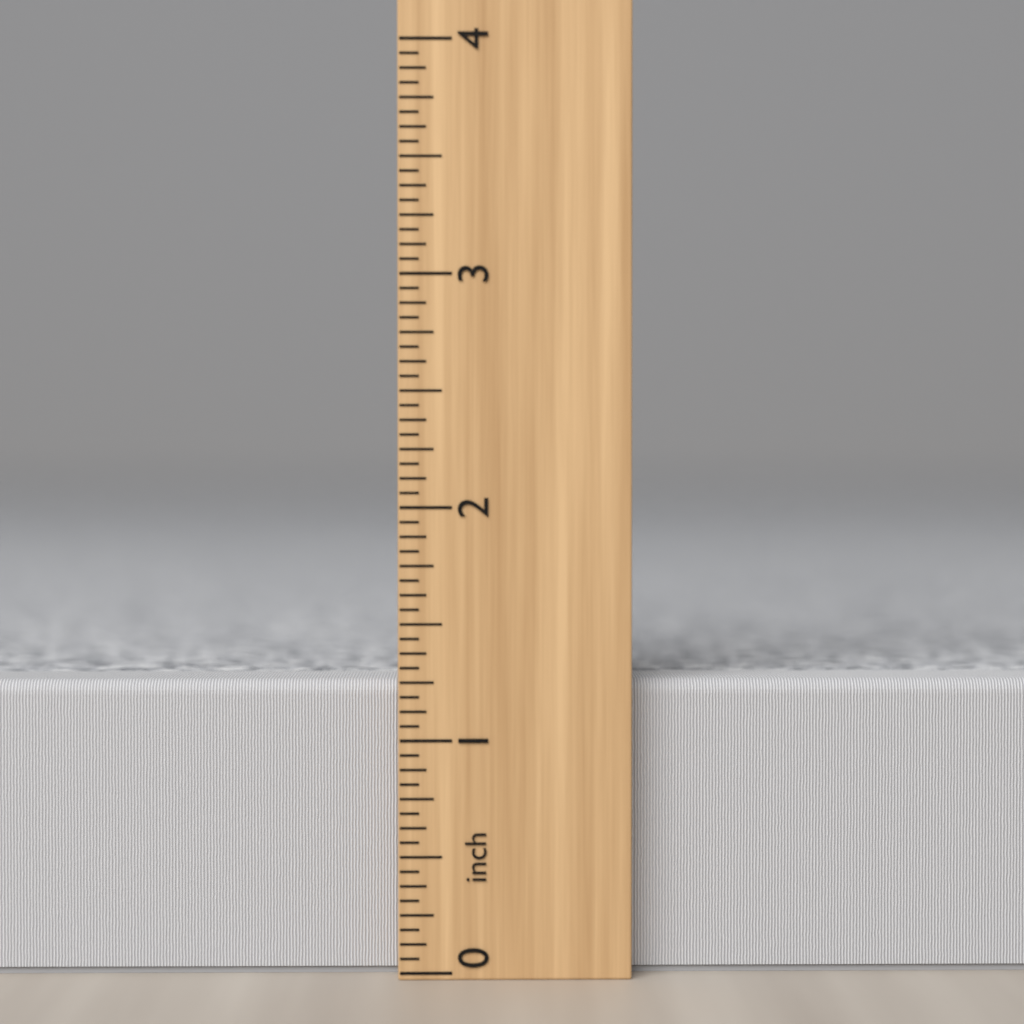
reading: 1.2500 inch
